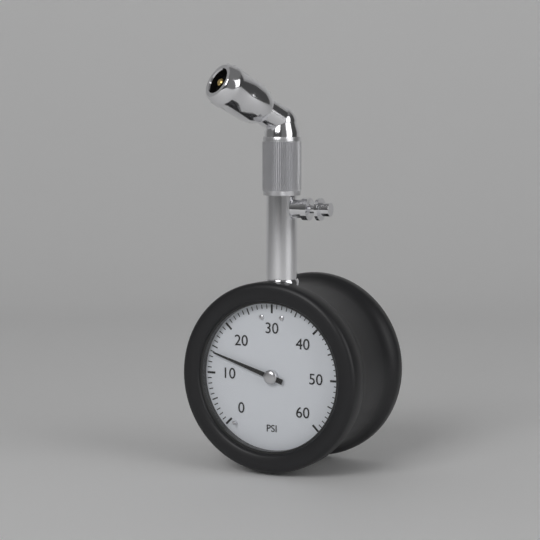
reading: 14 psi
